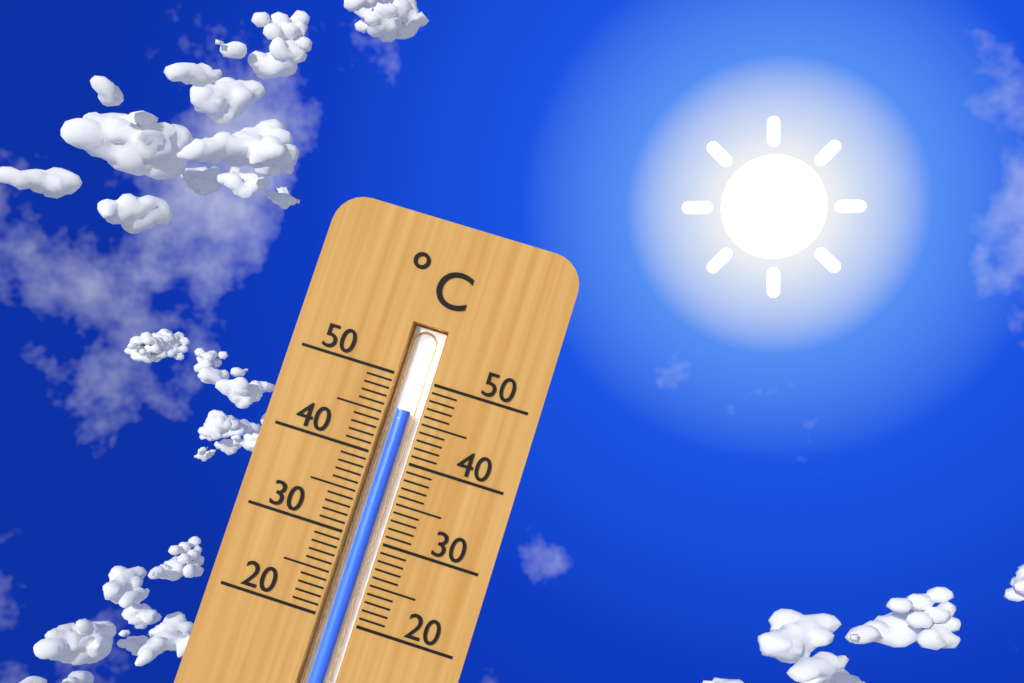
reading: 46 °C
